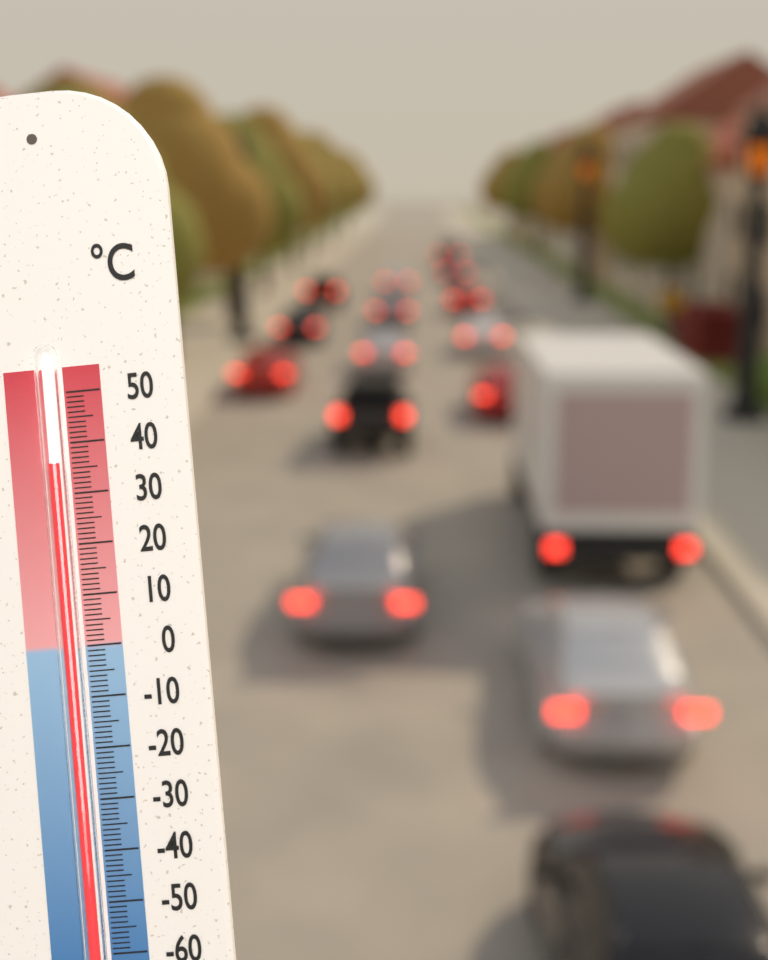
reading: 36 °C
